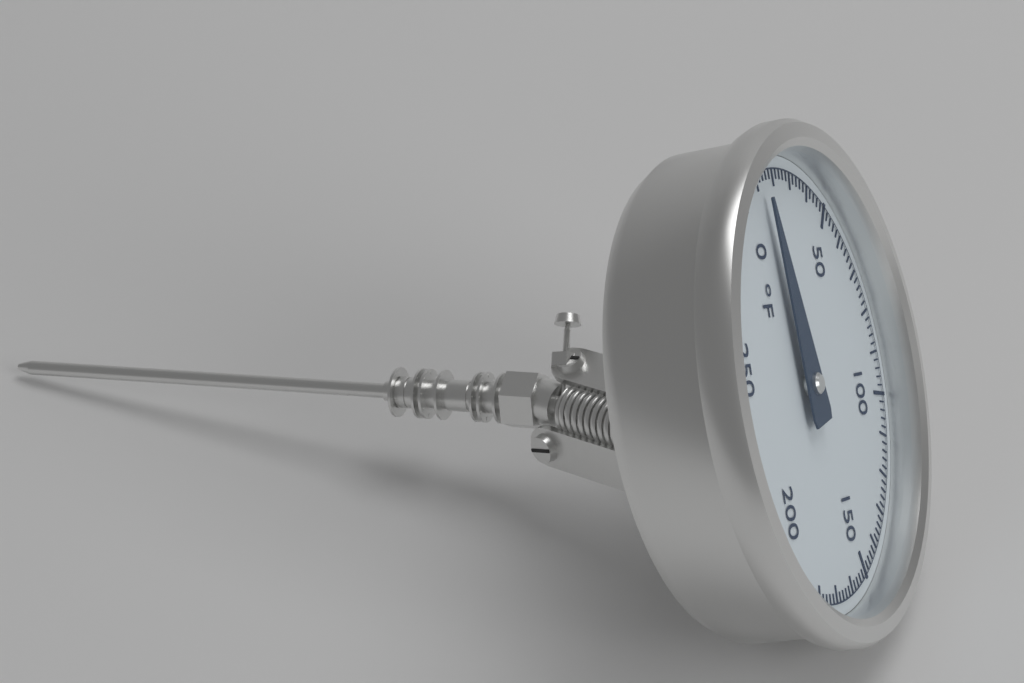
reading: 12 °F
